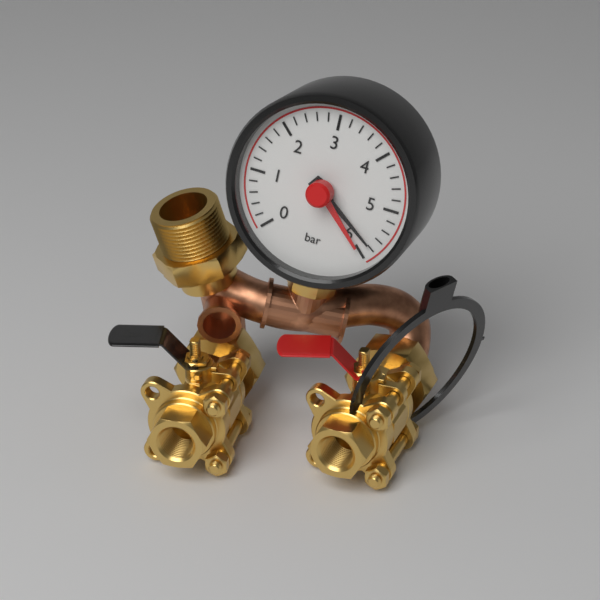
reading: 5.8 bar
